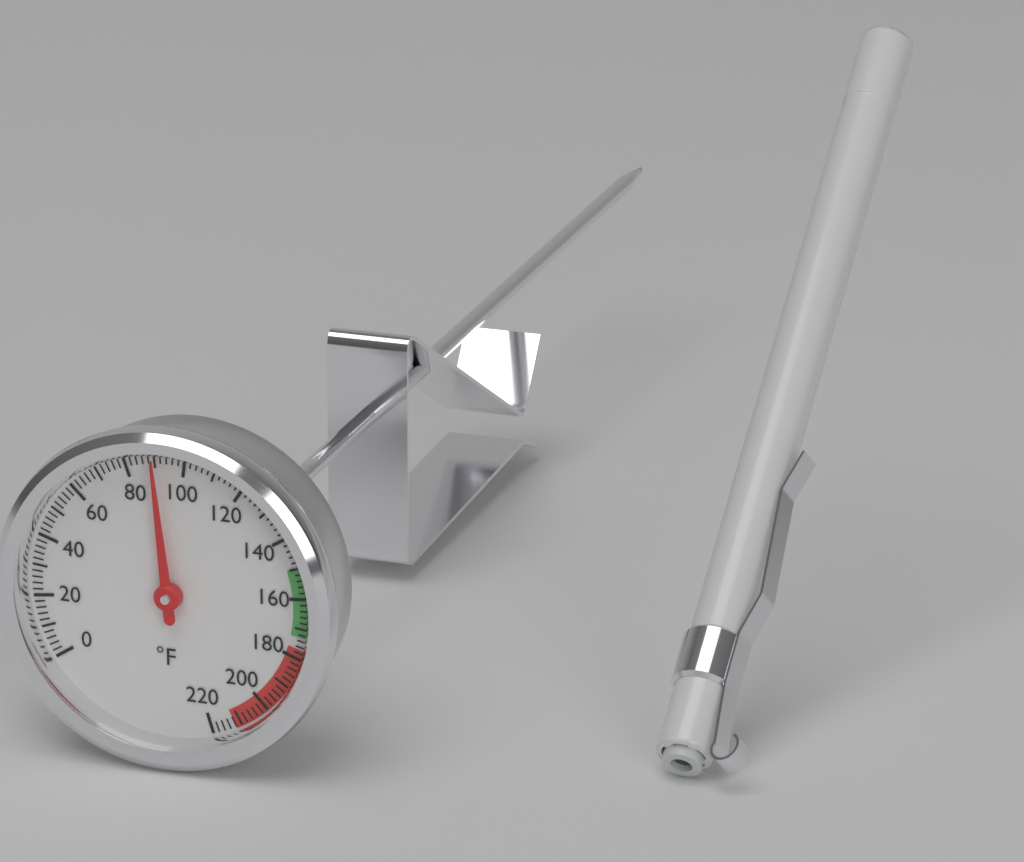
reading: 90 °F
